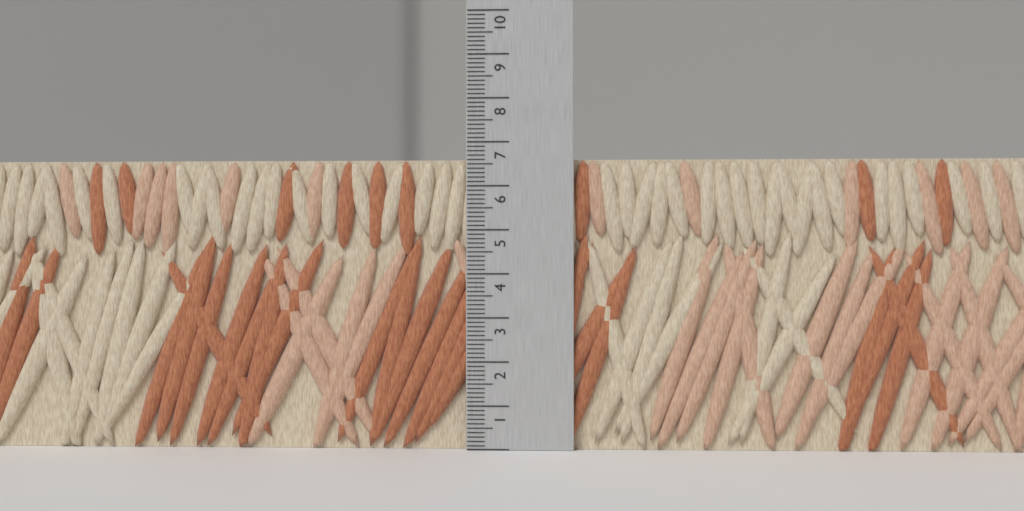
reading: 6.6 (no unit)
